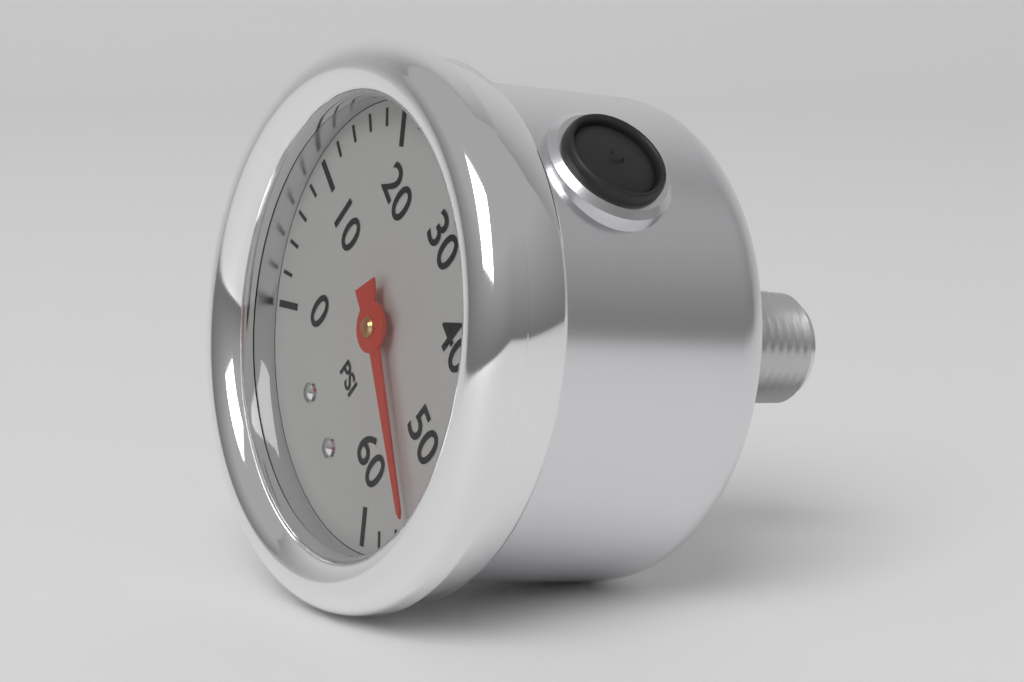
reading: 54 psi
